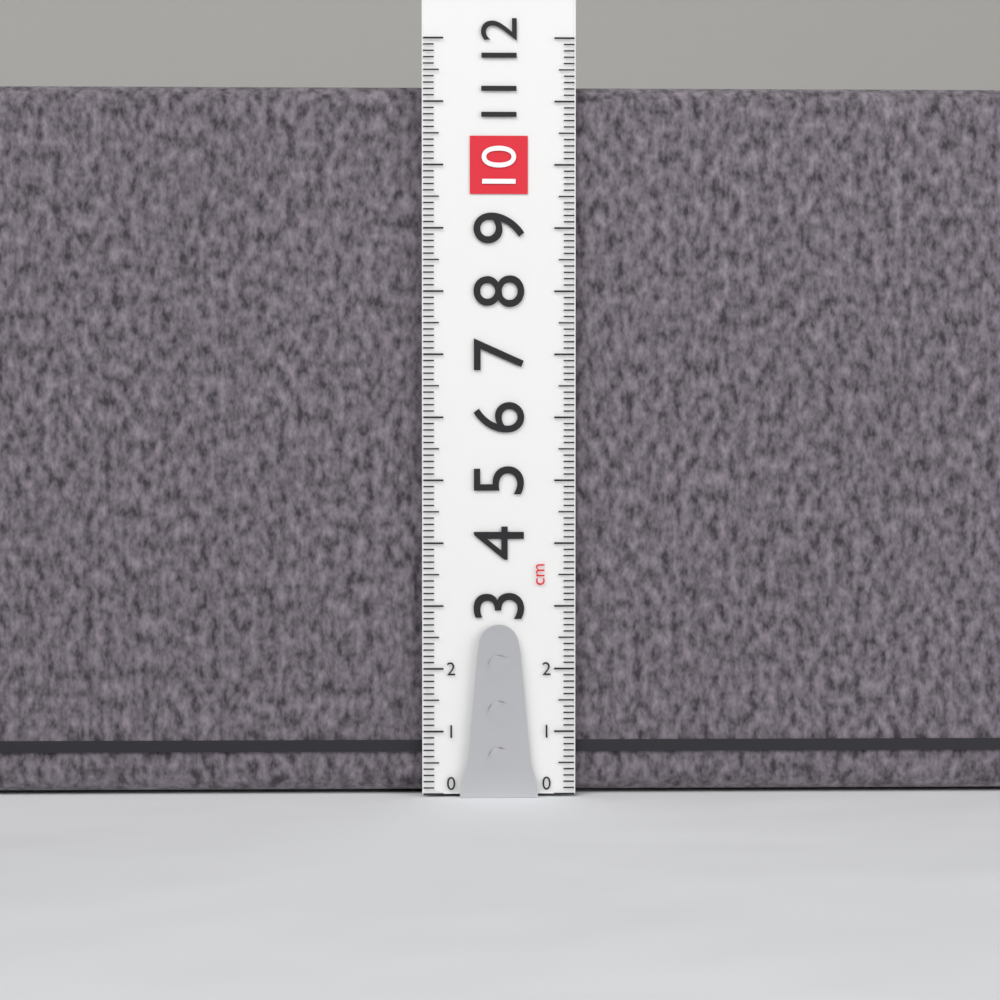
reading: 11.3 cm
